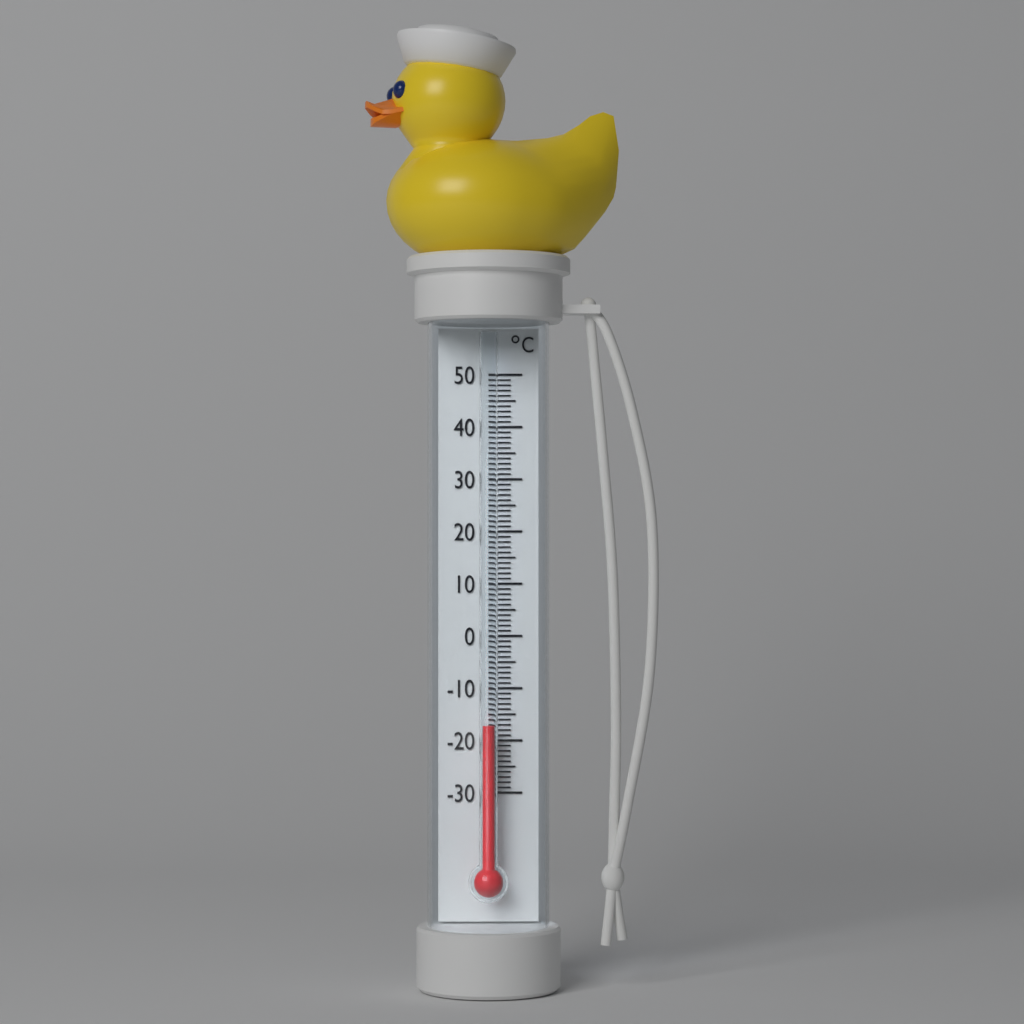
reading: -17 °C
